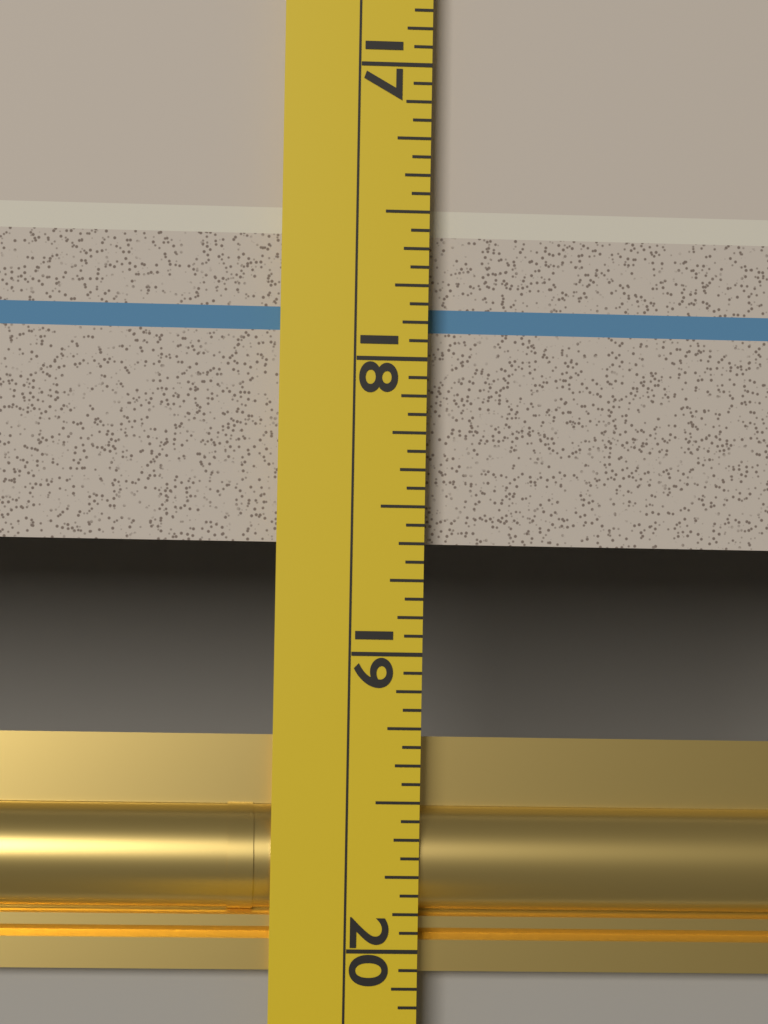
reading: 18.6250 (no unit)
